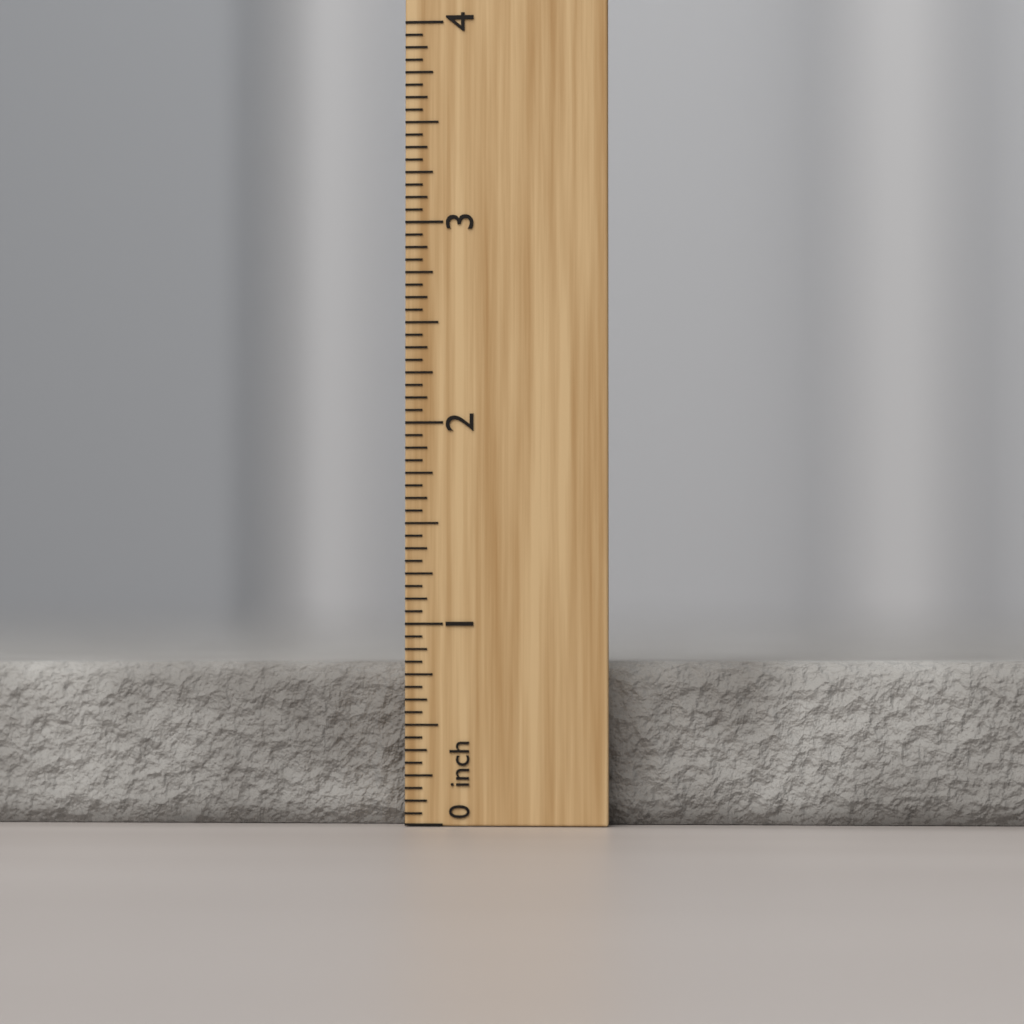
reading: 0.8125 inch
